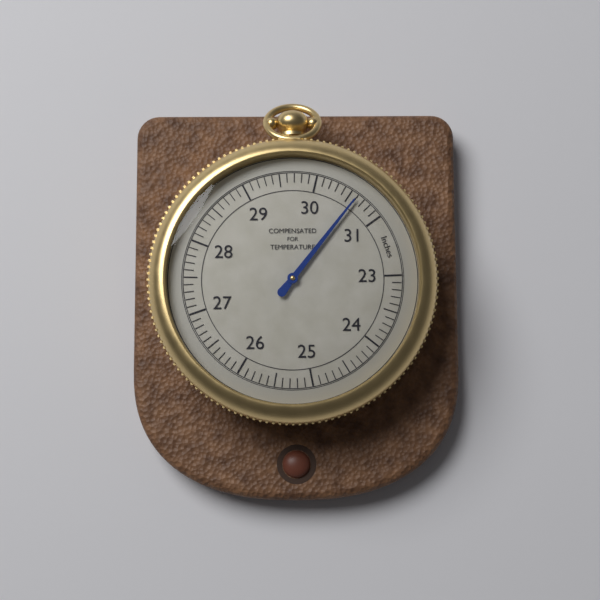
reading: 30.6 inches
